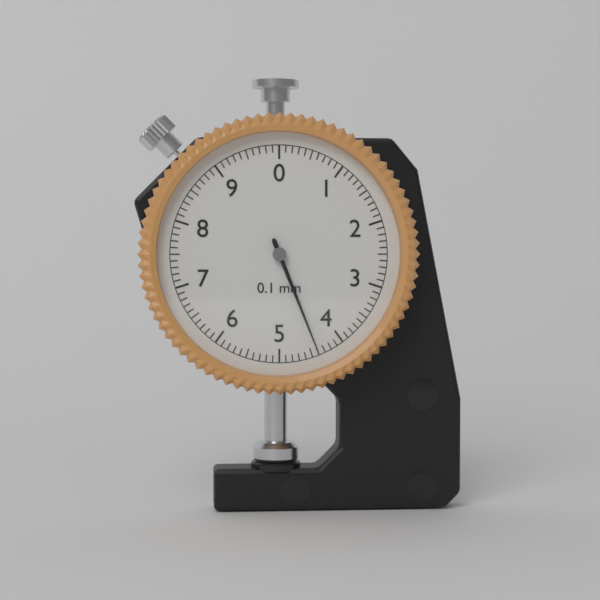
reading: 4.4 mm
